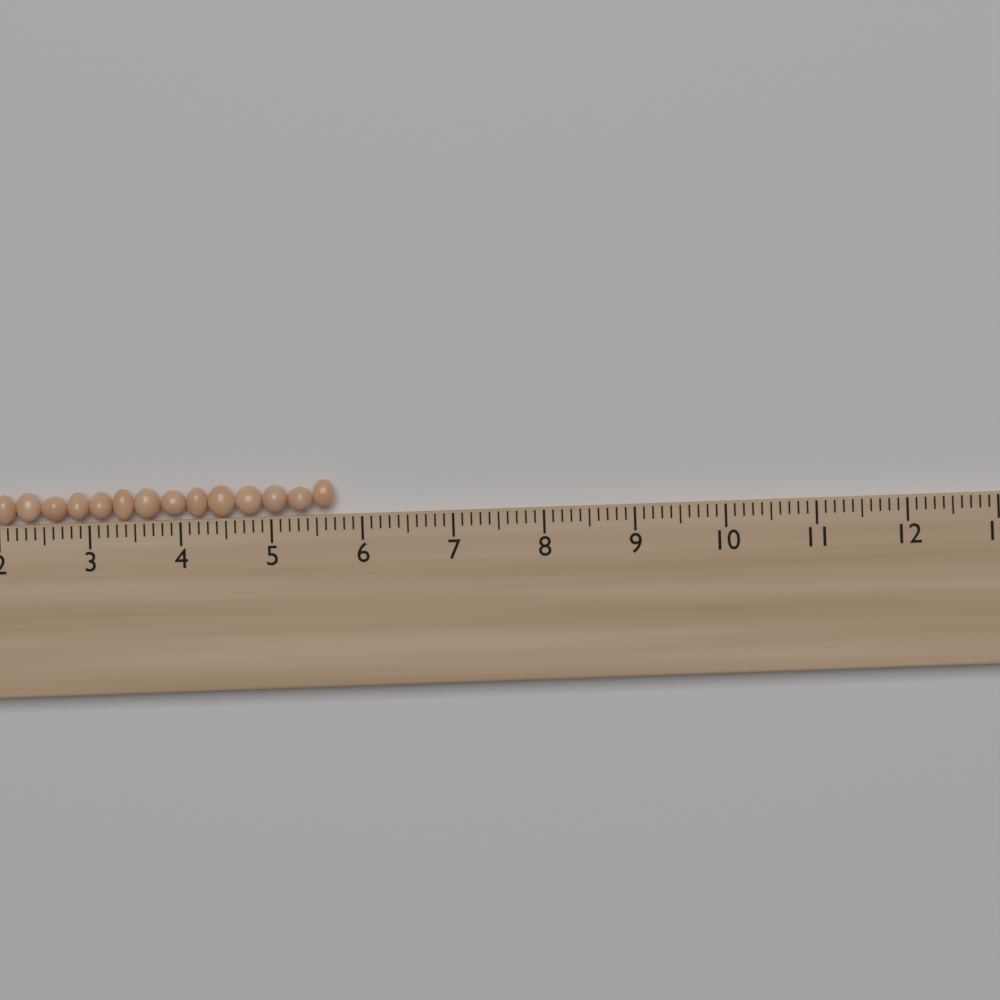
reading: 5.7 cm
